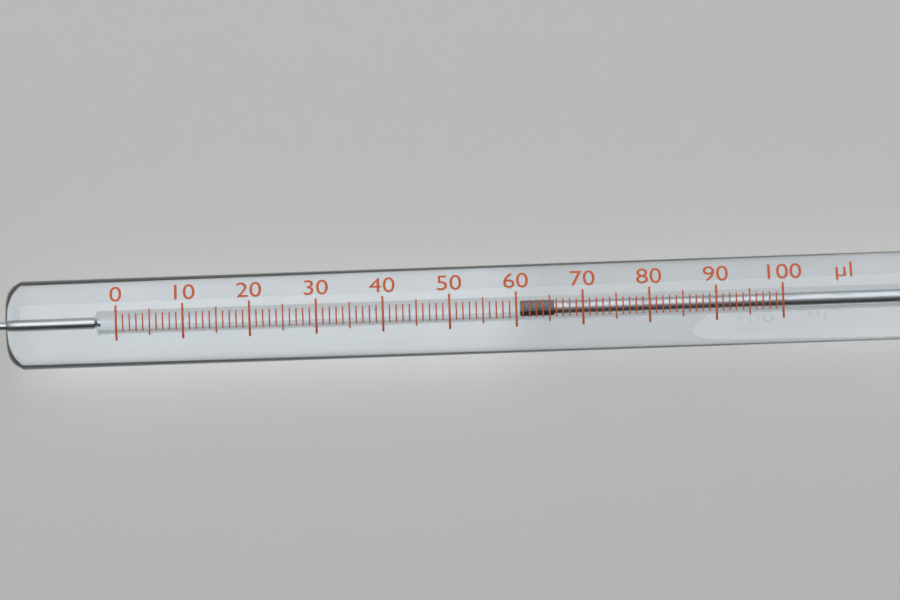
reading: 61 µl
